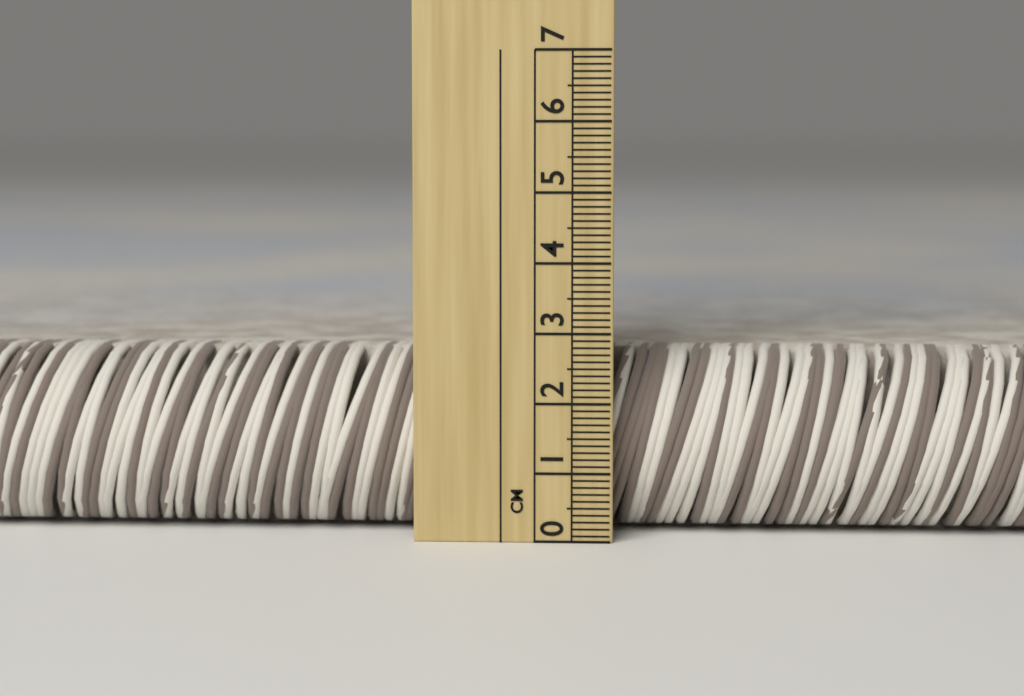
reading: 2.7 cm
